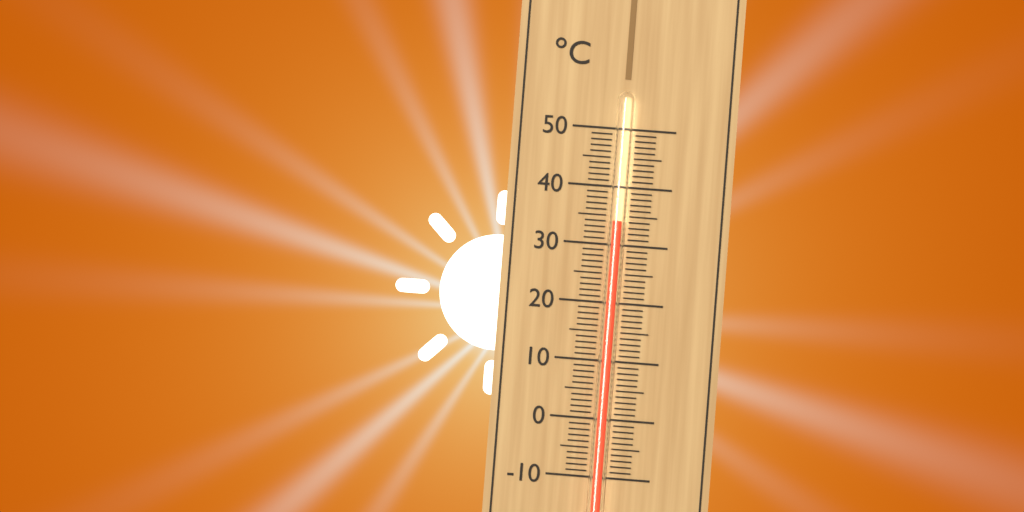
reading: 34 °C
